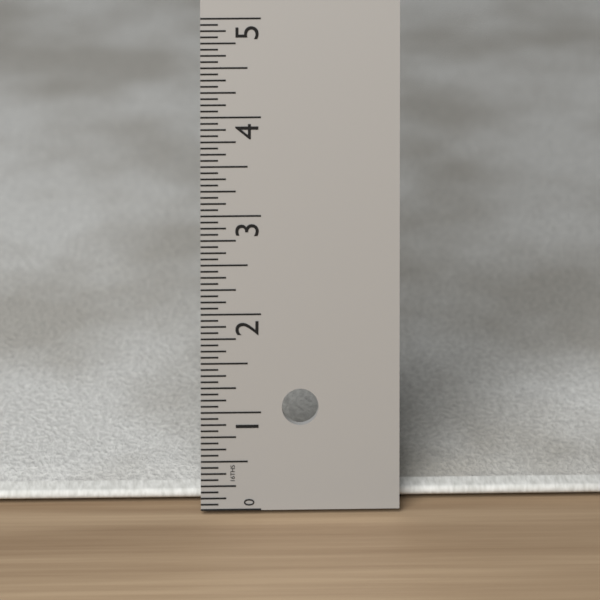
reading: 0.1250 in
